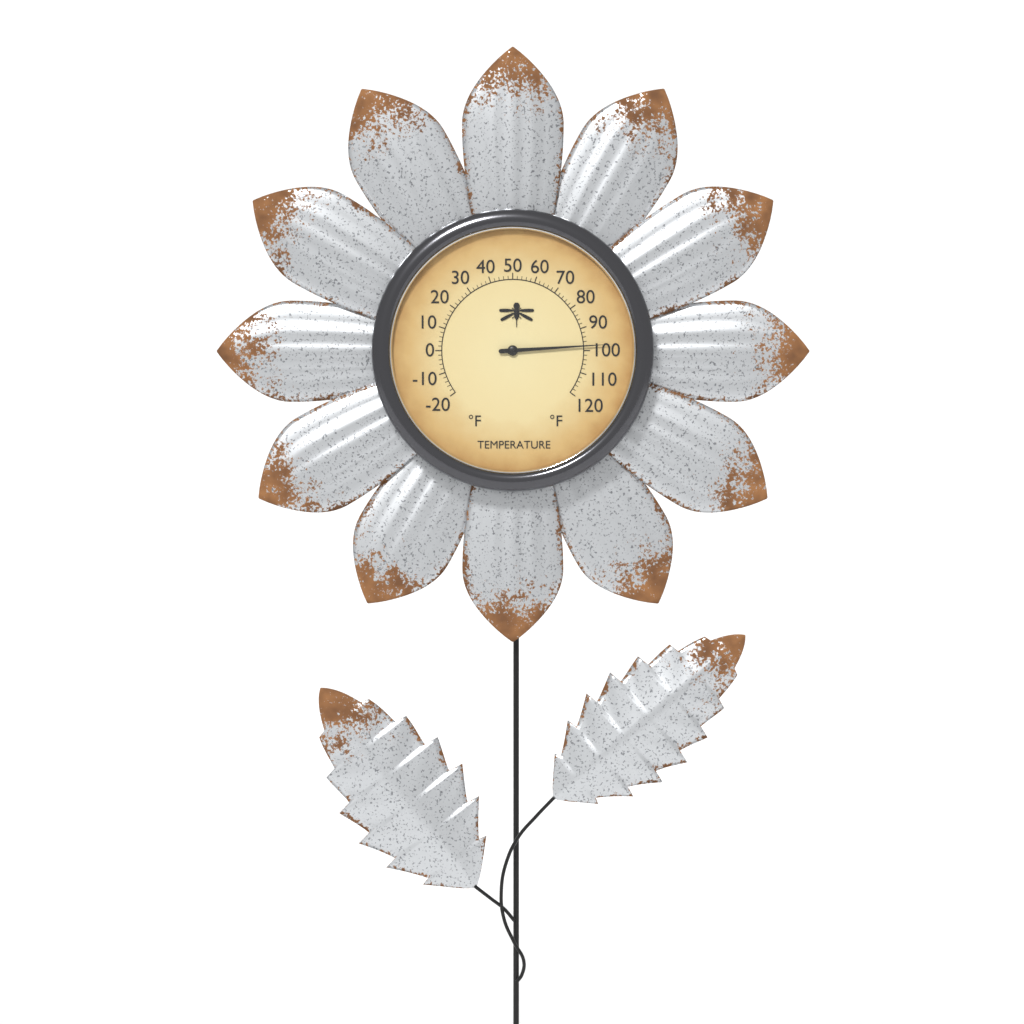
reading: 98 °F
